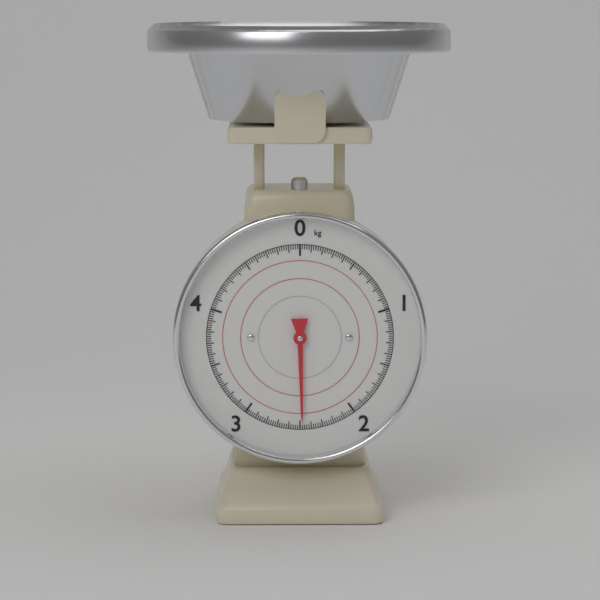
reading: 2.48 kg
